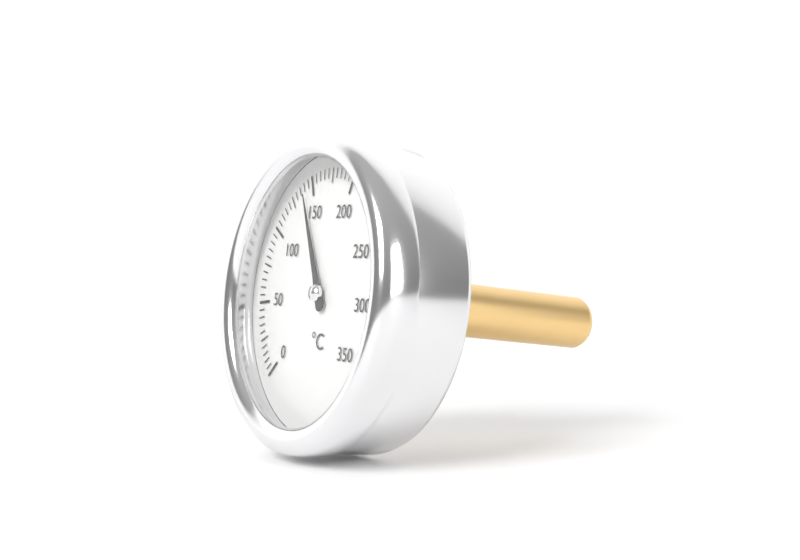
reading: 140 °C
